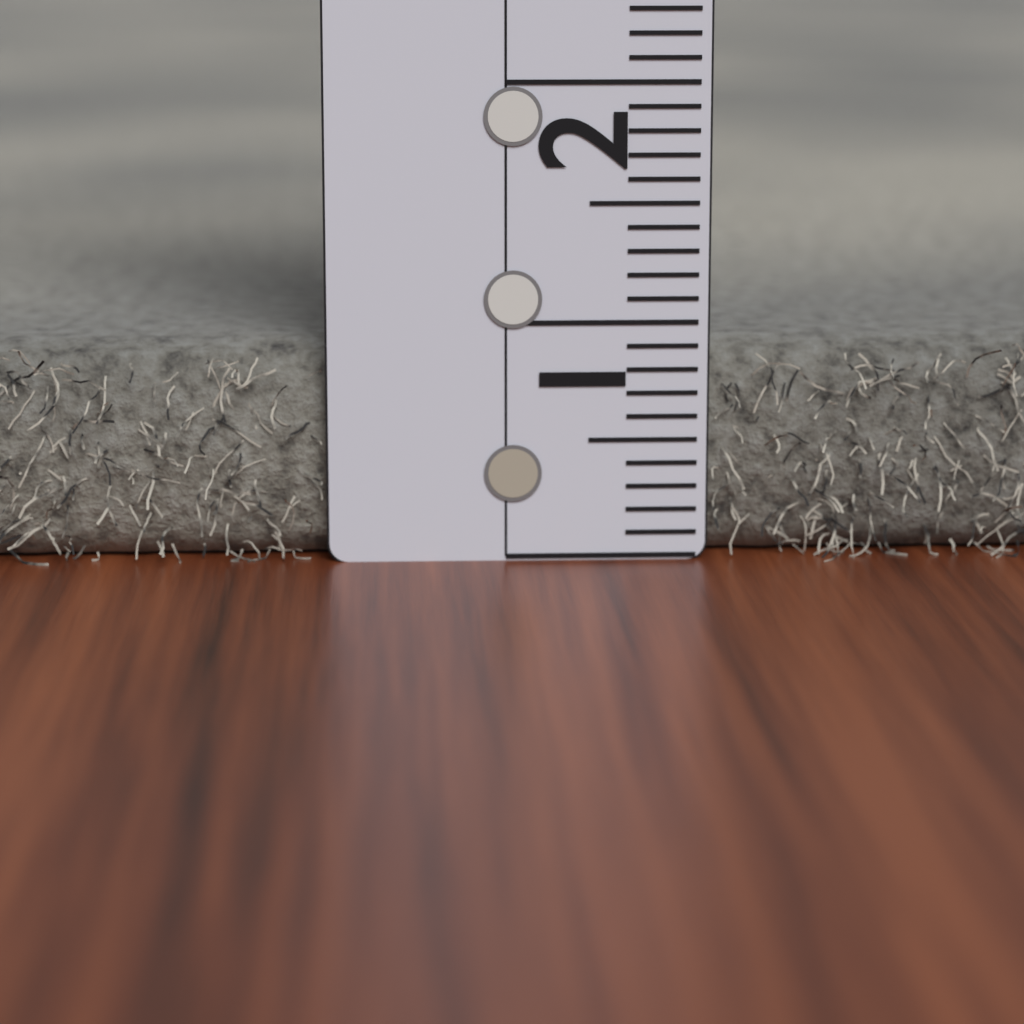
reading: 0.9 (no unit)
